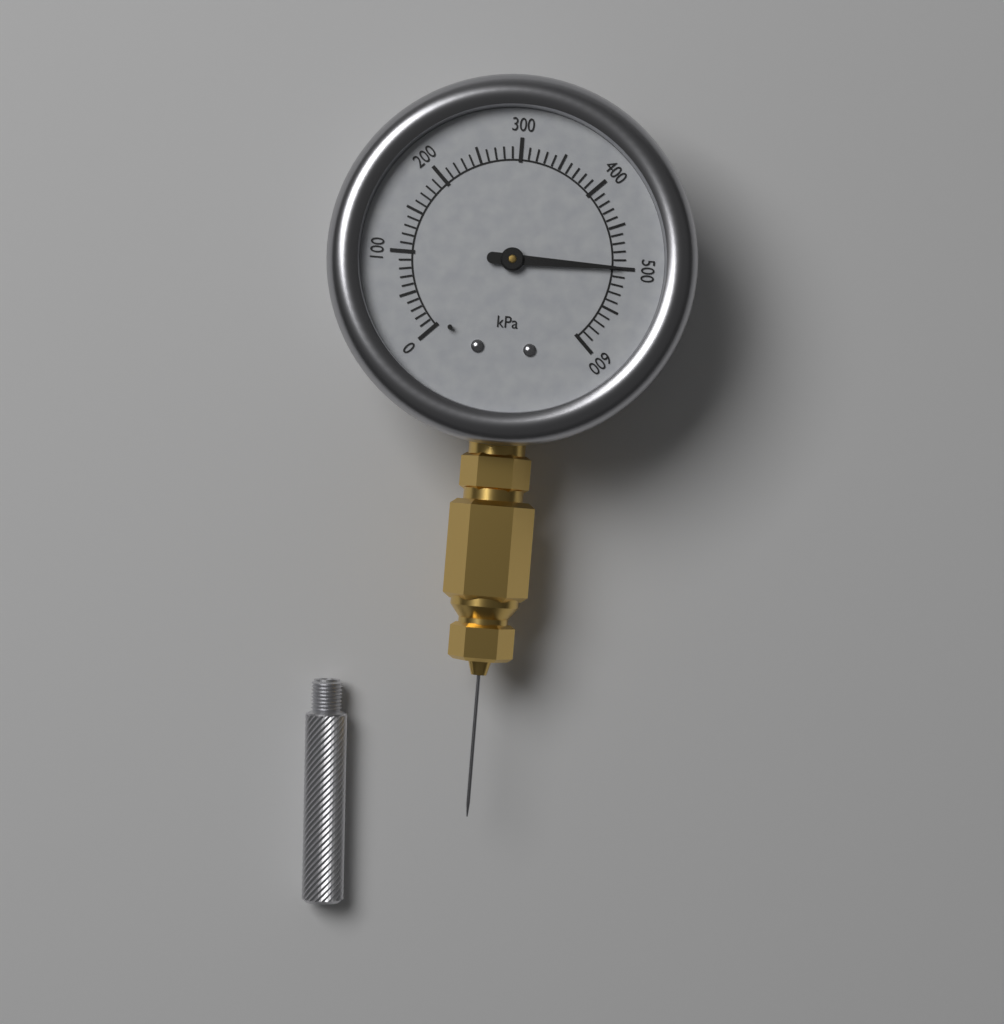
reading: 500 kPa
